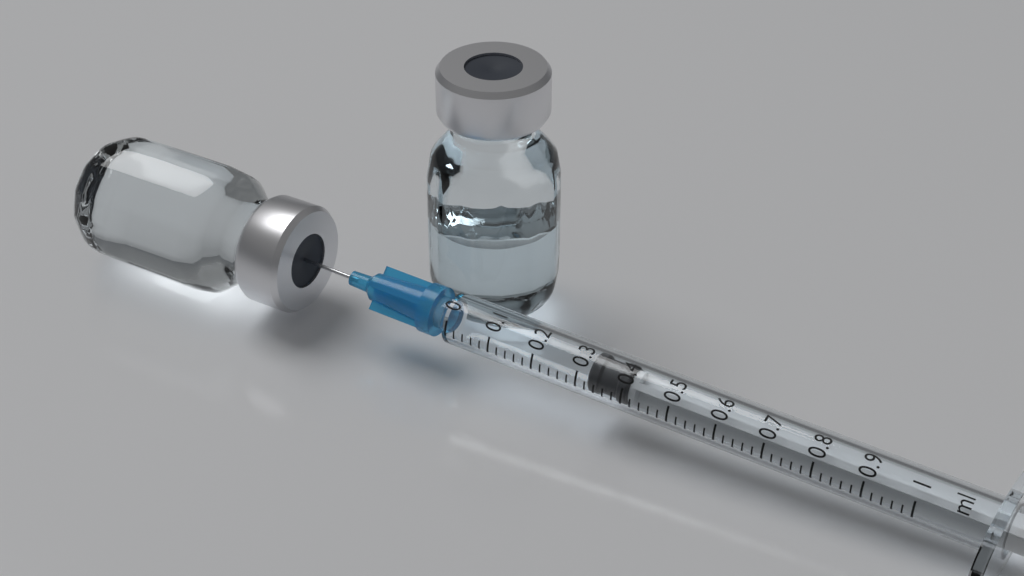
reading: 0.32 ml
